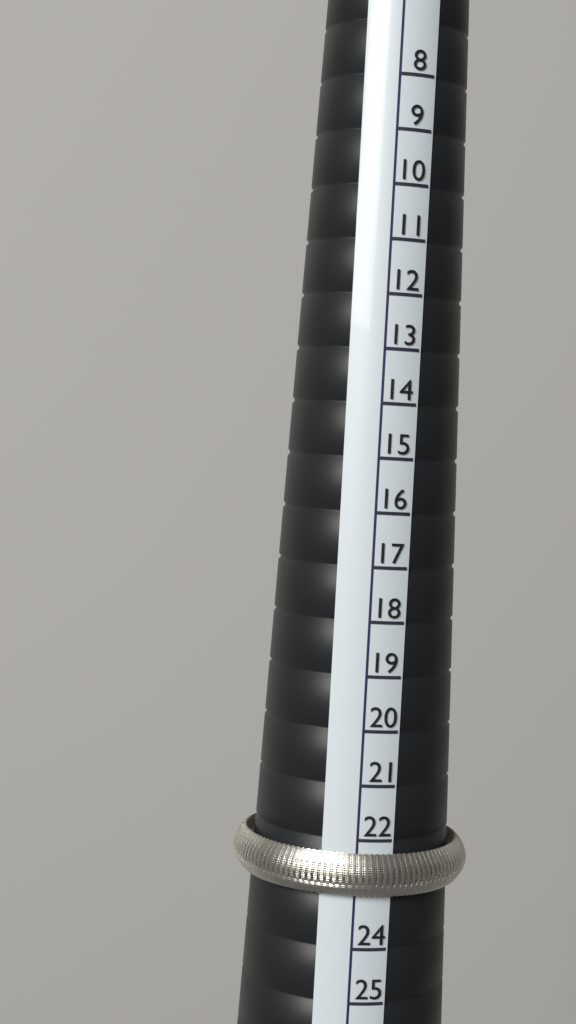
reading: 23 (no unit)
